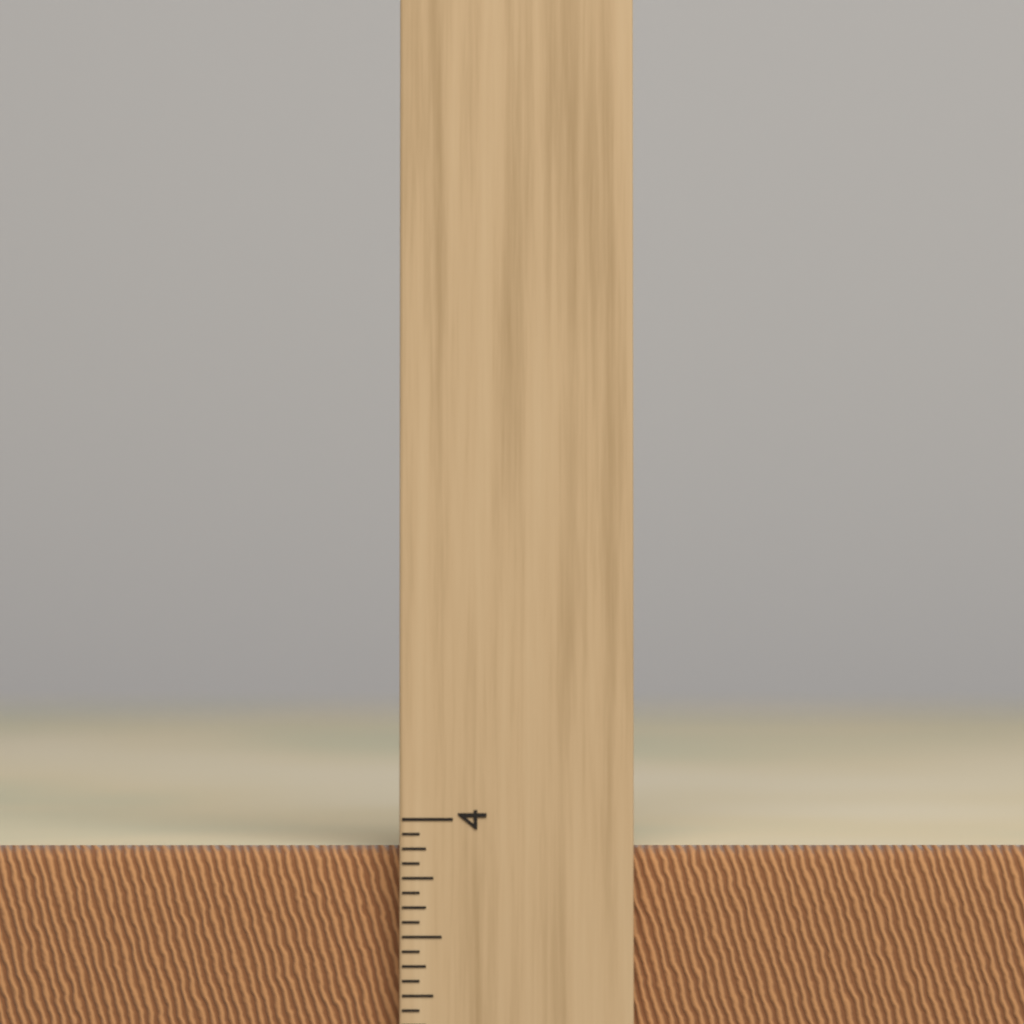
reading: 3.8750 inch
